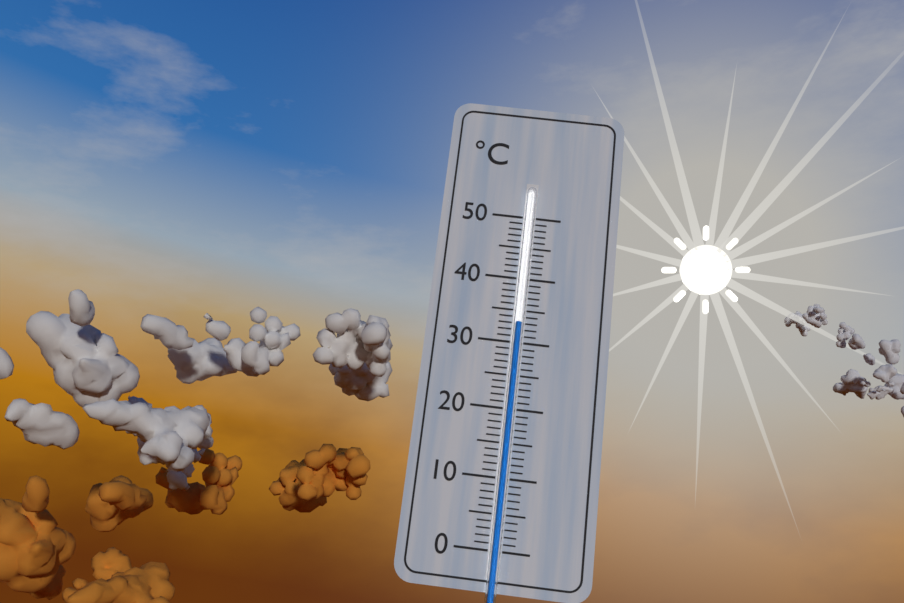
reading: 33 °C
